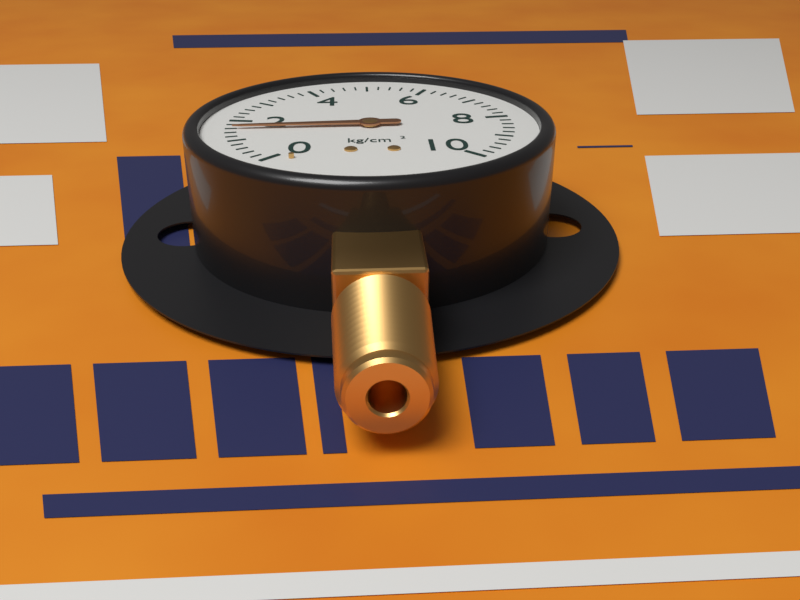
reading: 1.6 kg/cm²
